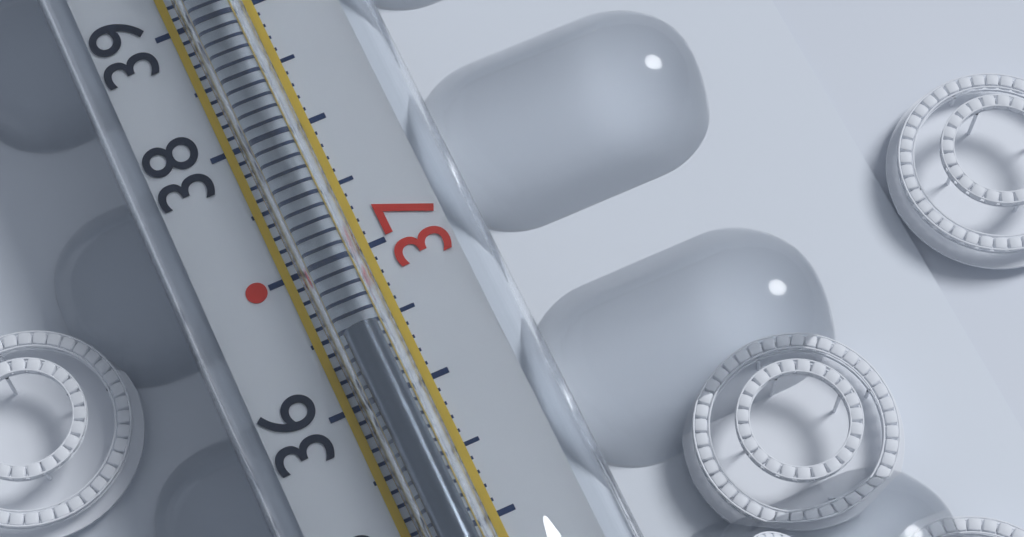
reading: 36.4 °C
